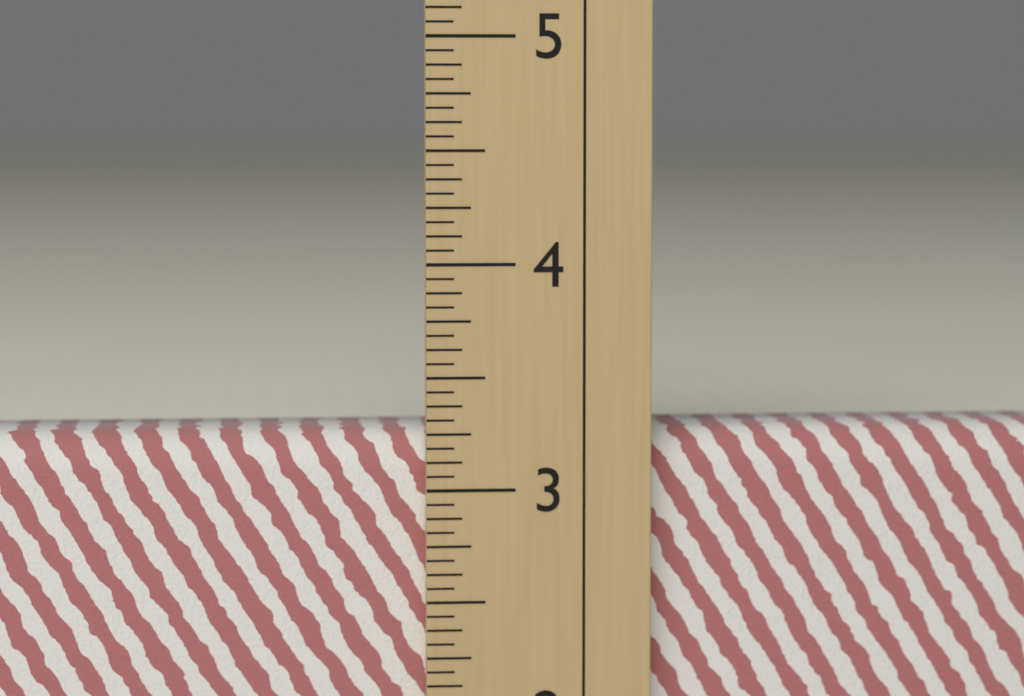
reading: 3.2500 in
